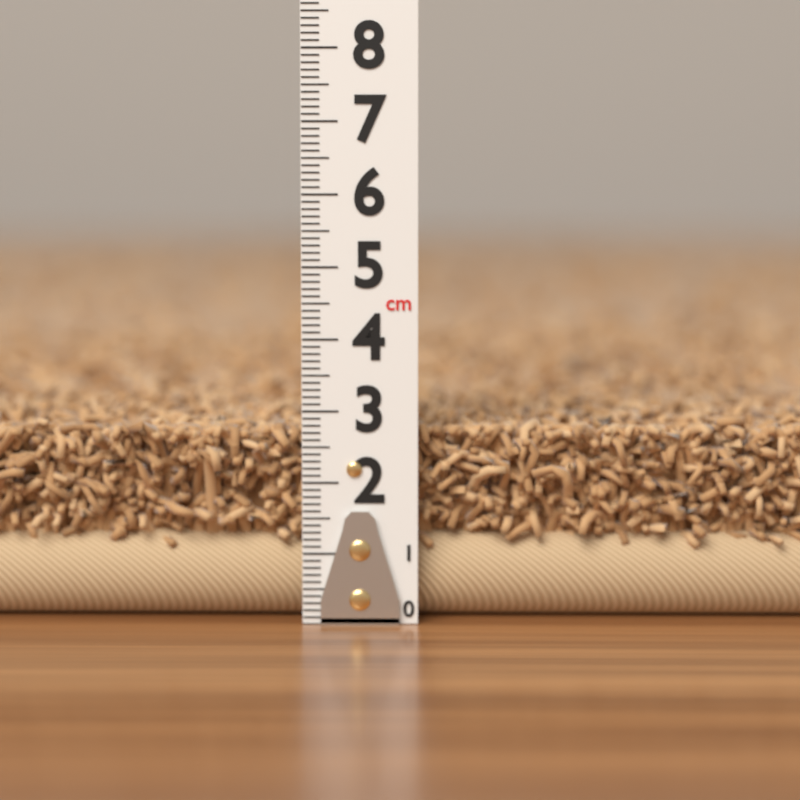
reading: 3.0 cm
